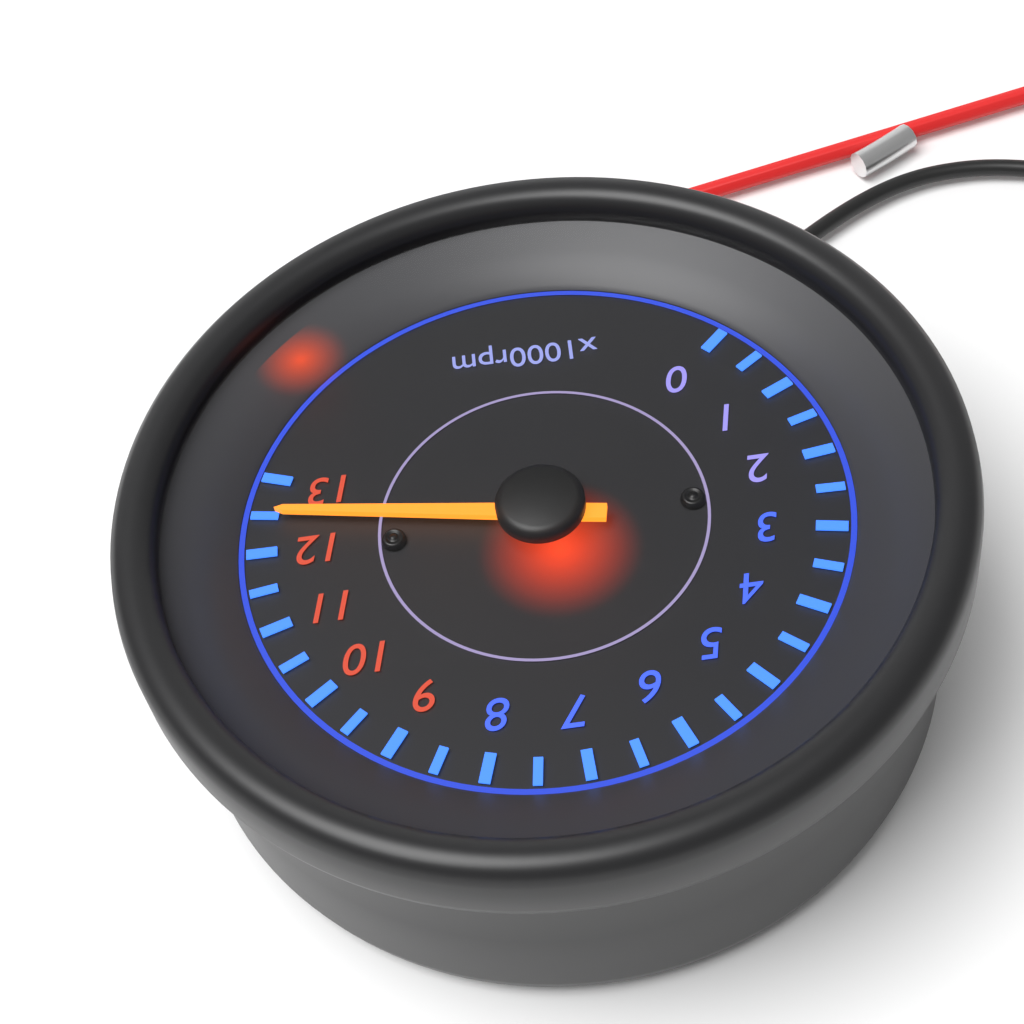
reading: 12500 rpm
